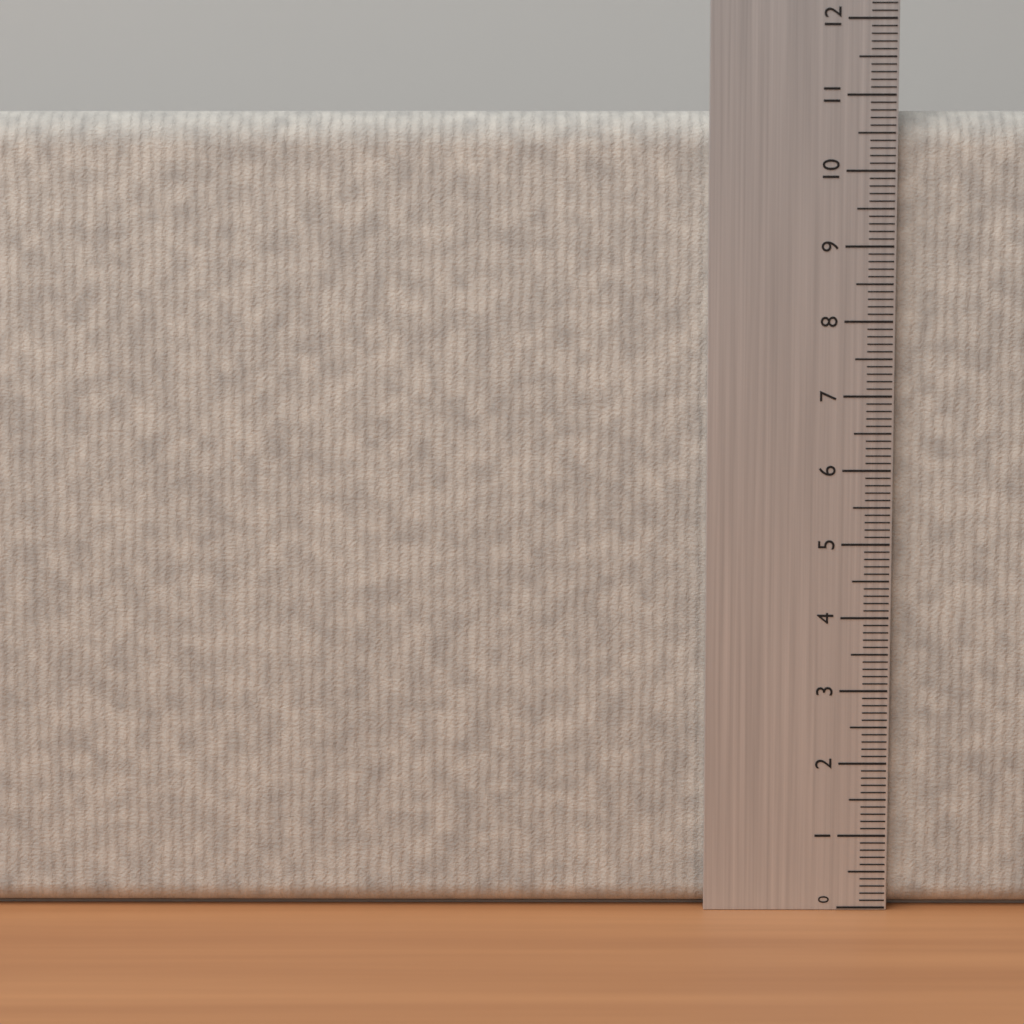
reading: 10.8 (no unit)
